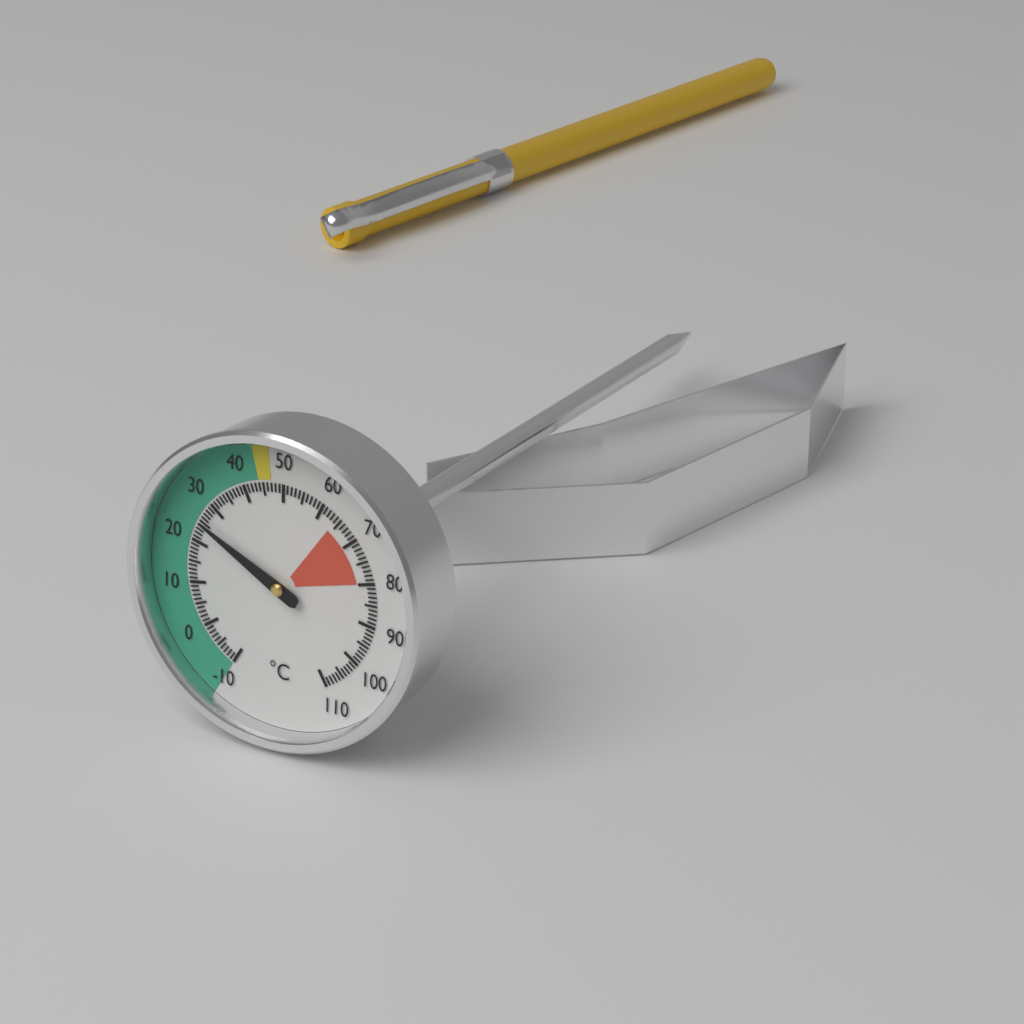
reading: 25 °C
